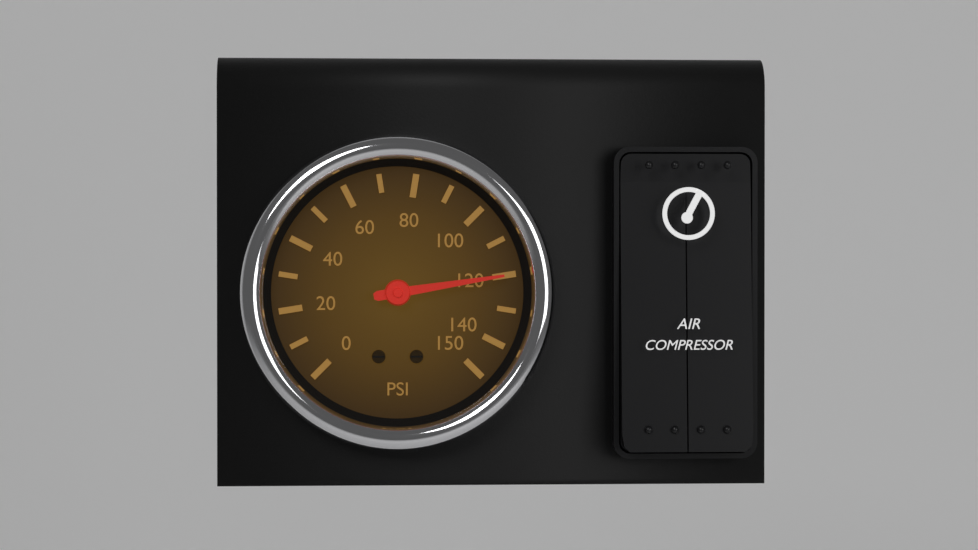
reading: 120 psi
